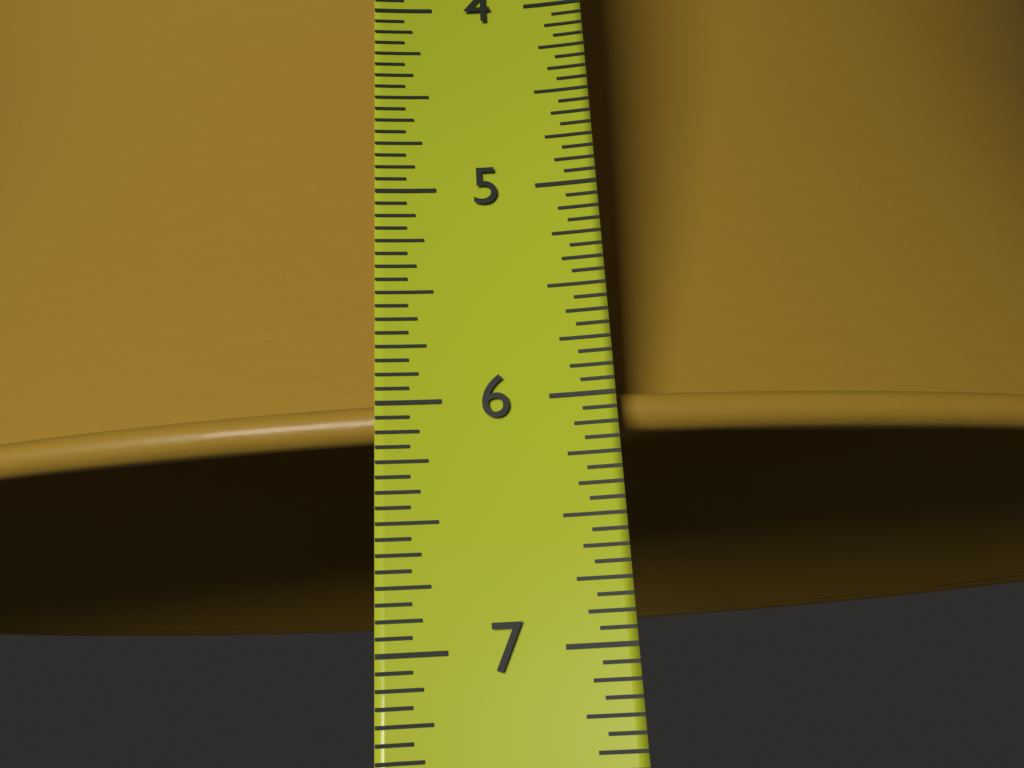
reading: 6.1250 in
